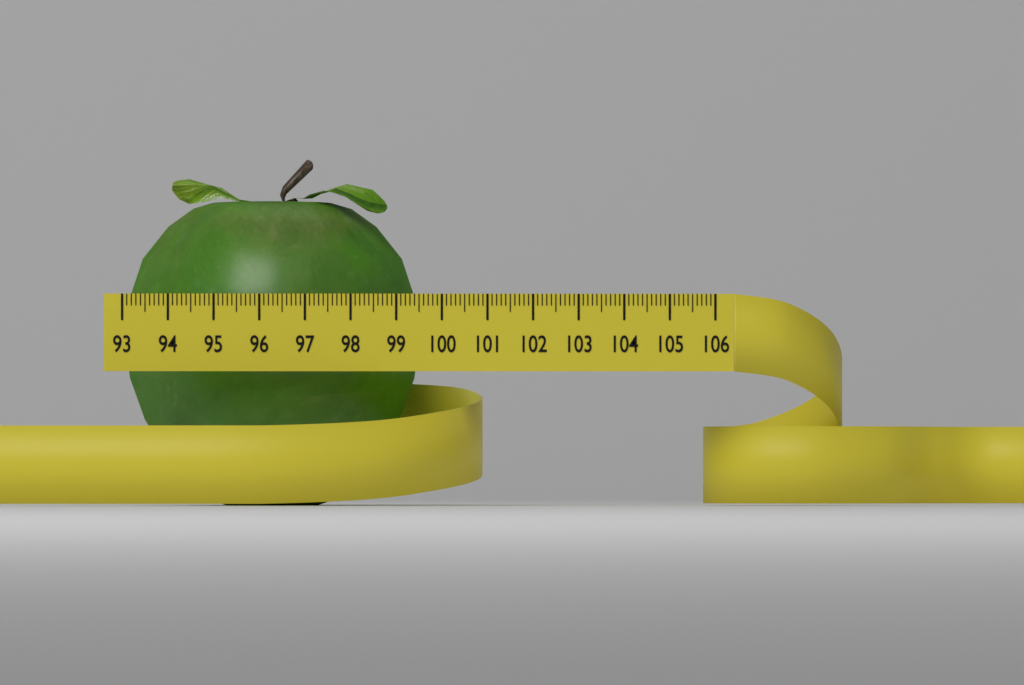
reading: 99.6 (no unit)
